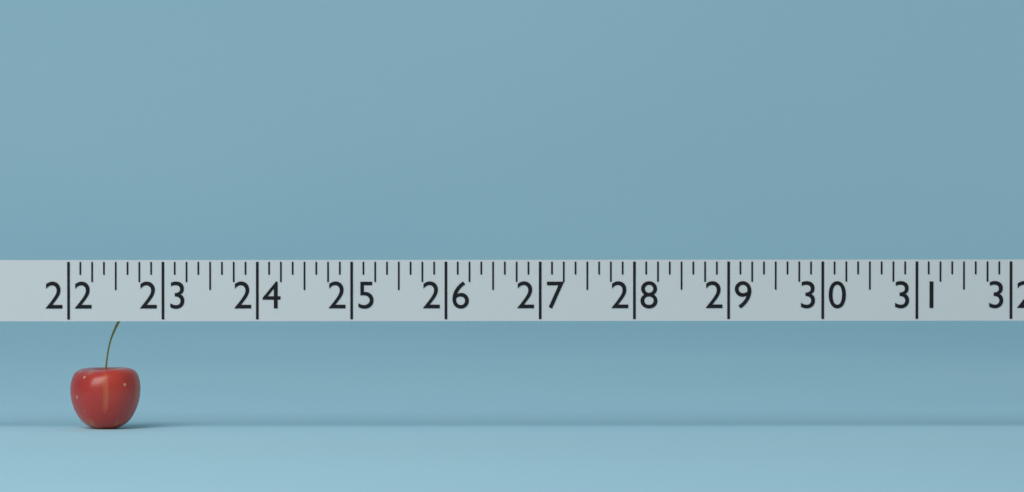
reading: 22.750 (no unit)
